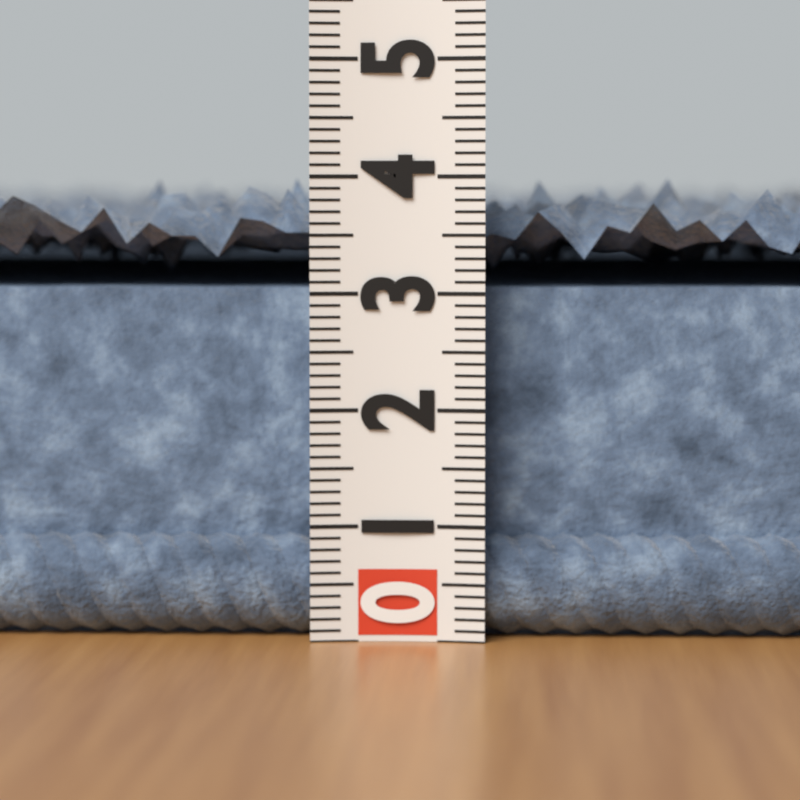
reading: 4.0 (no unit)
